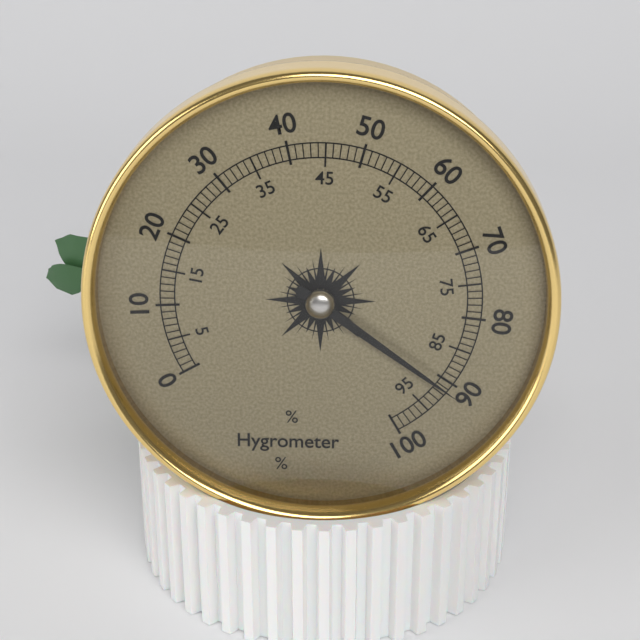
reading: 91 %
